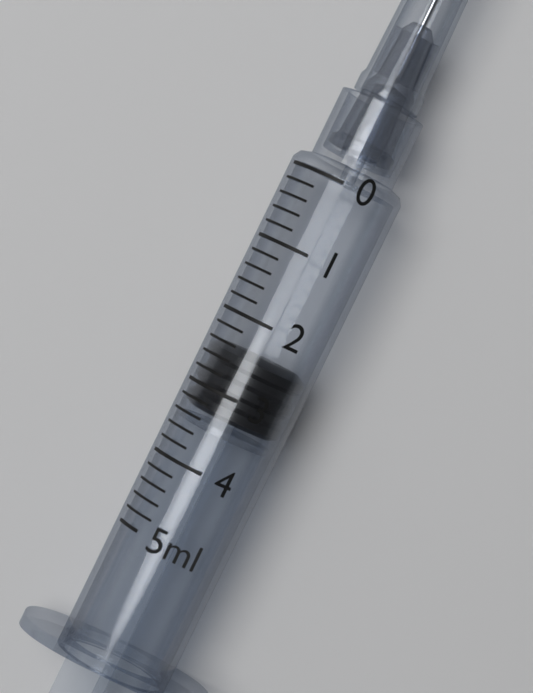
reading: 2.4 ml
